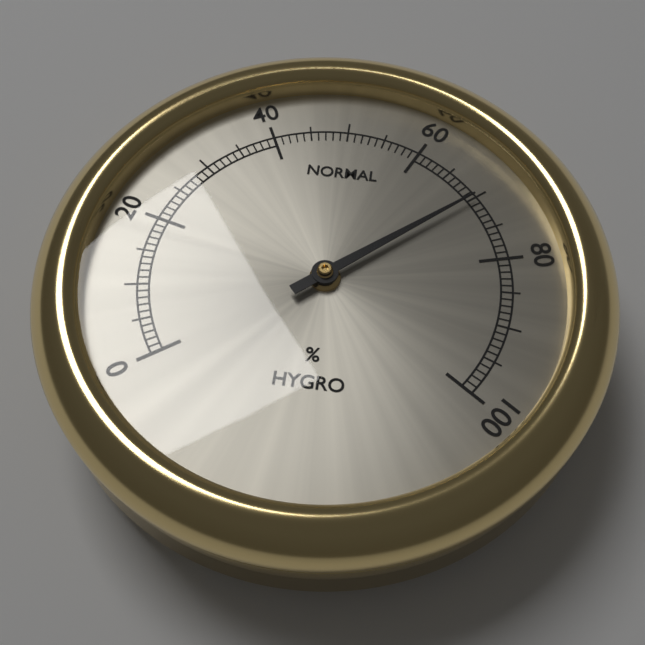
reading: 70 %
